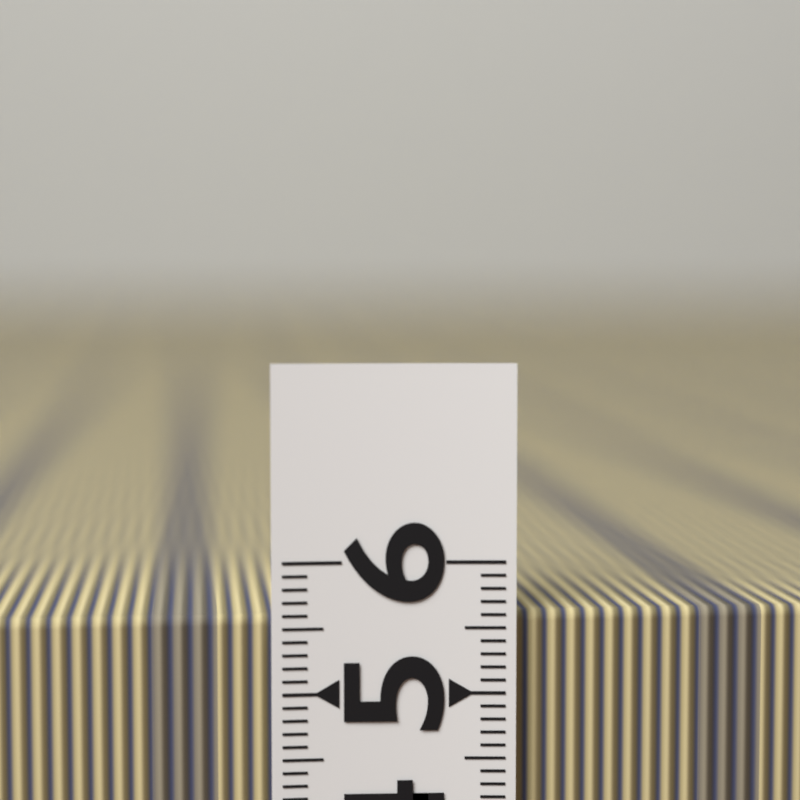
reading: 5.6 (no unit)
